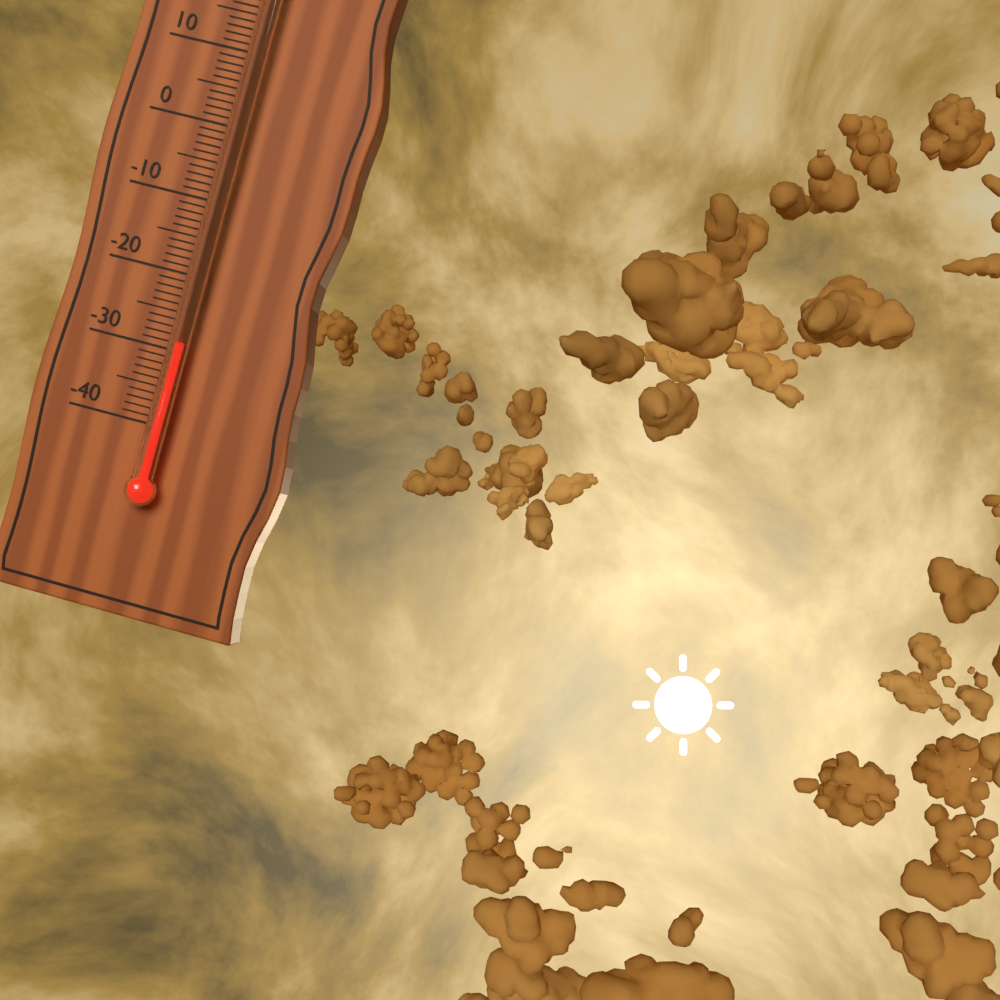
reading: -29 °C
